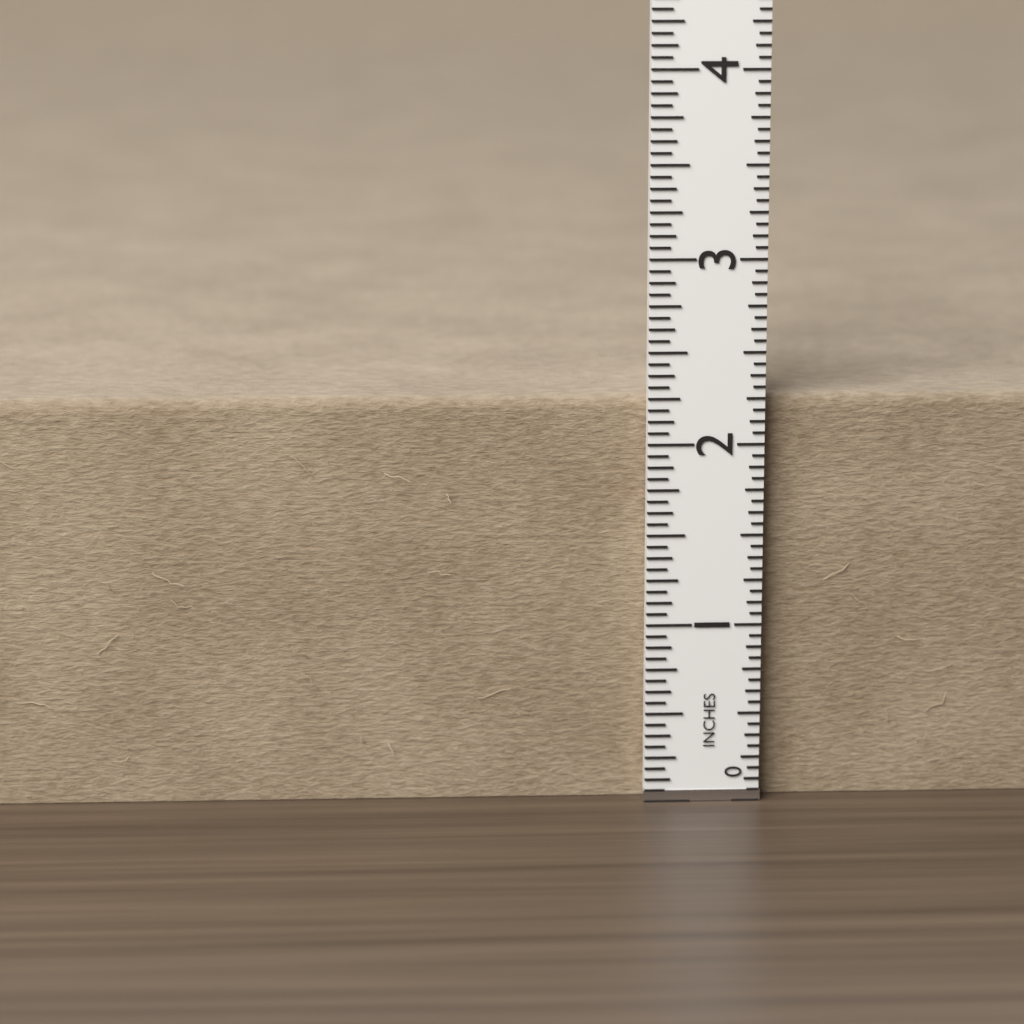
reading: 2.2500 in
